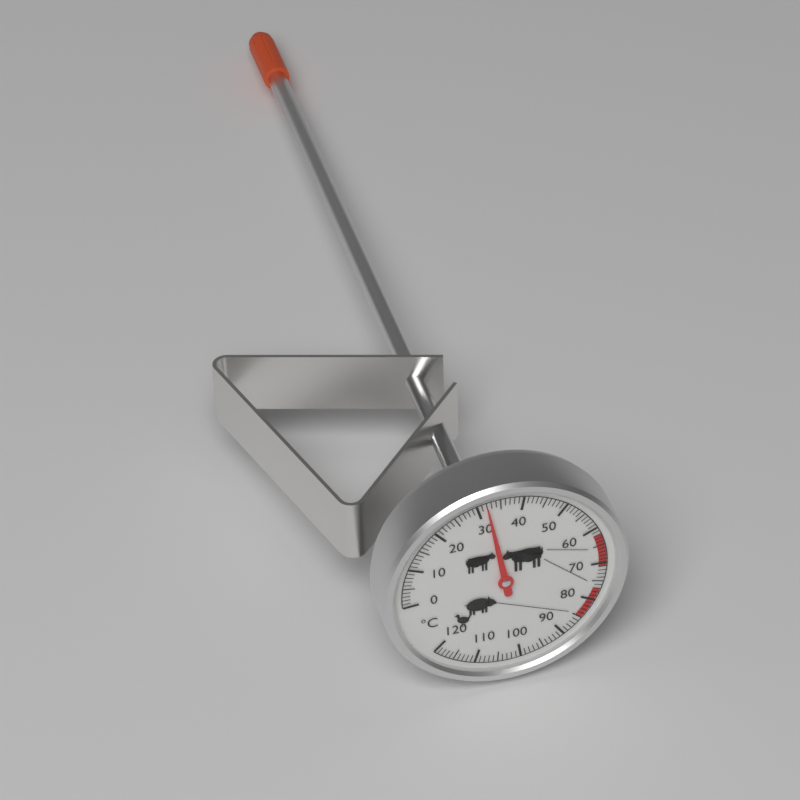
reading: 32 °C
